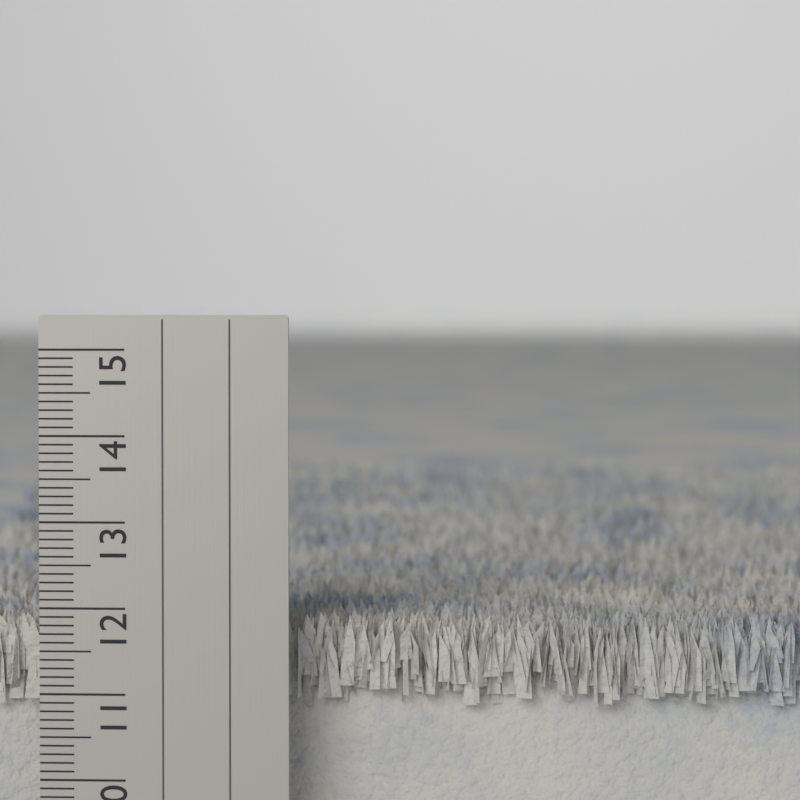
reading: 11.9 cm
